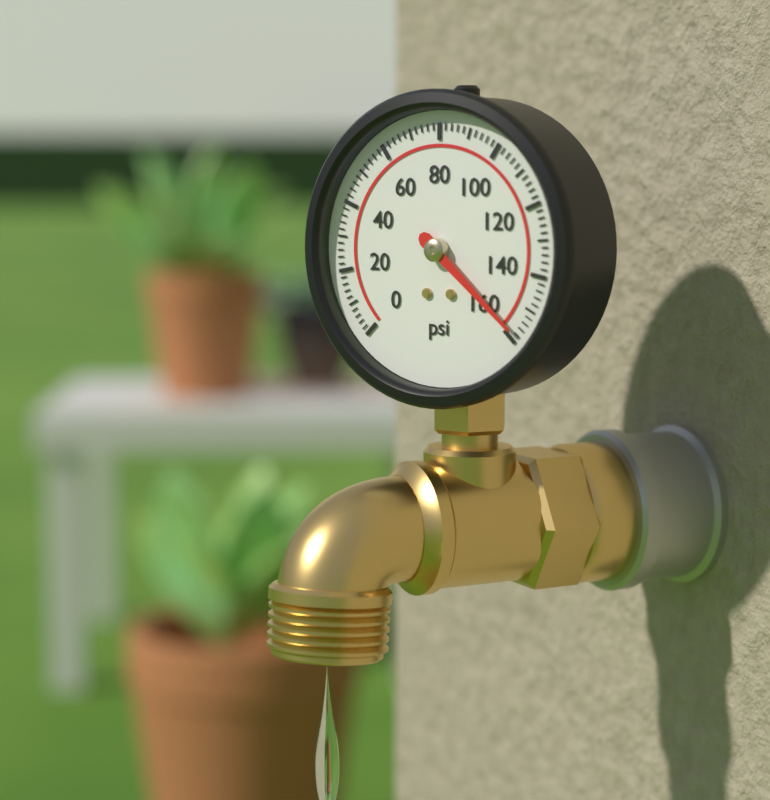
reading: 158 psi
